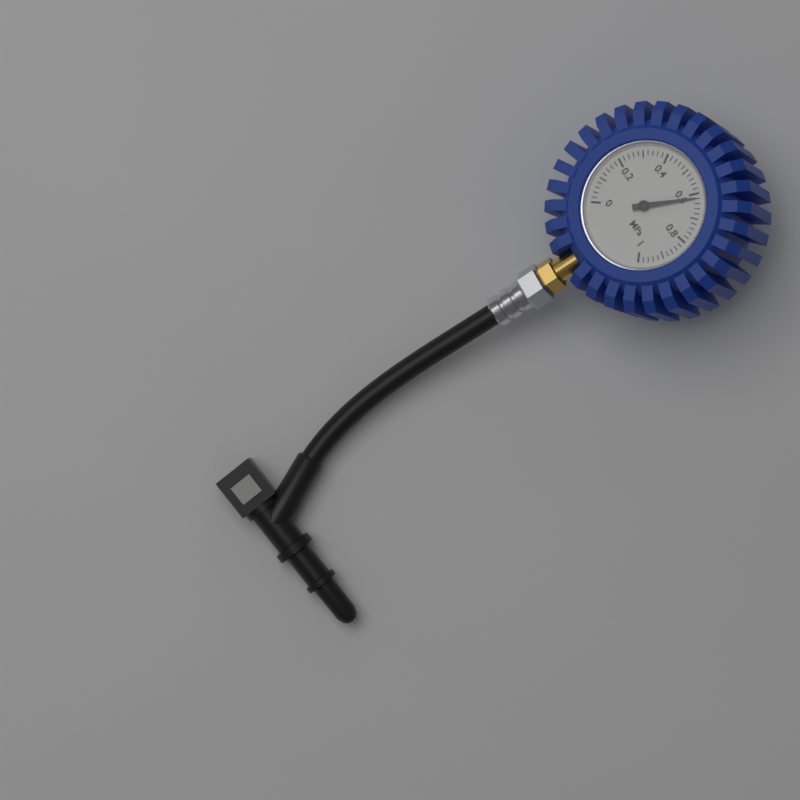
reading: 0.62 MPa
